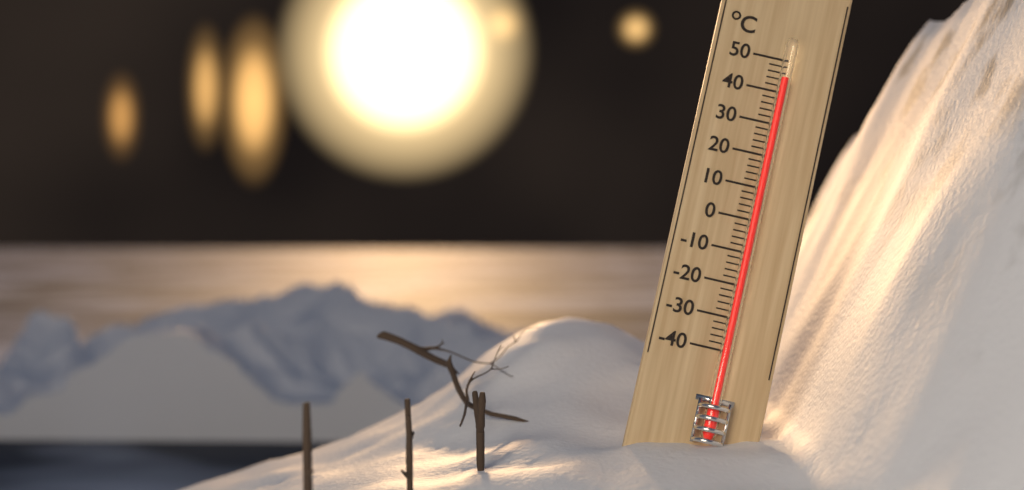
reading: 44 °C
